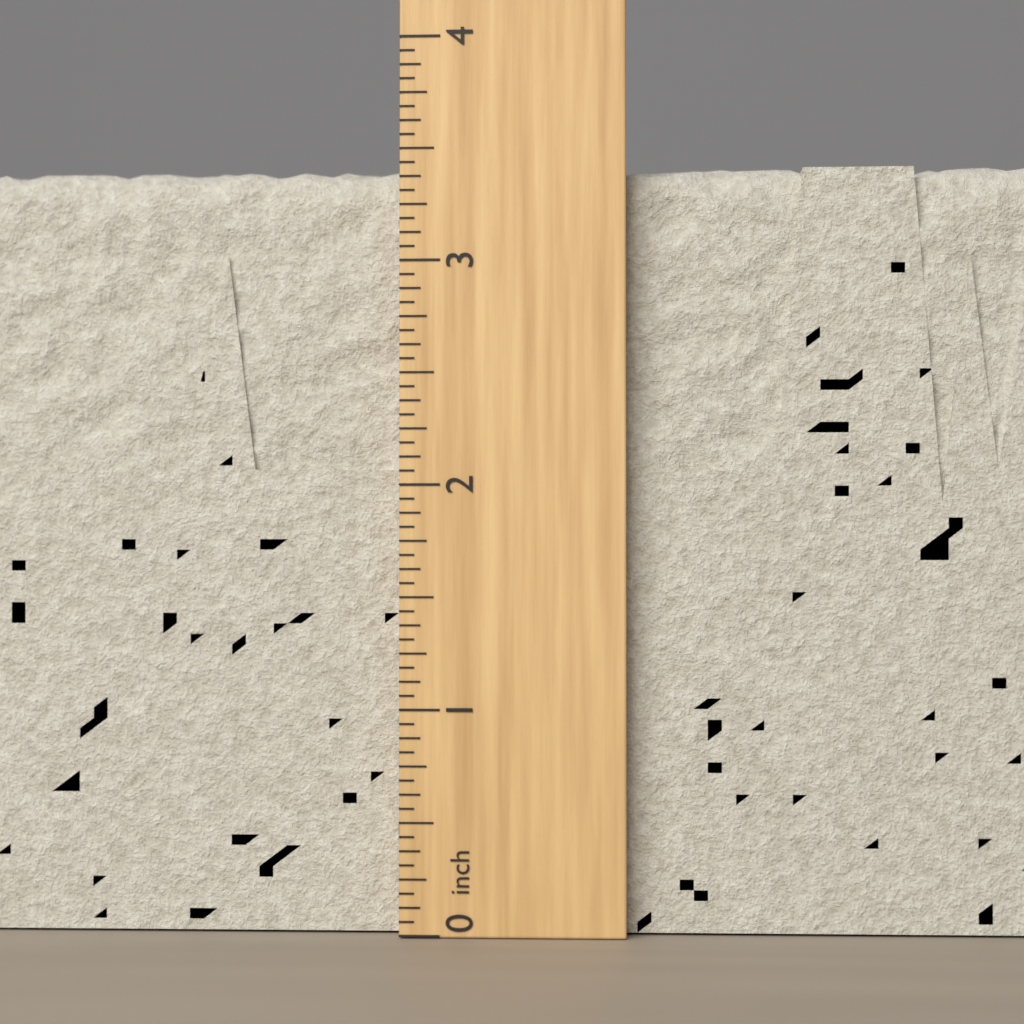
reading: 3.4375 inch
